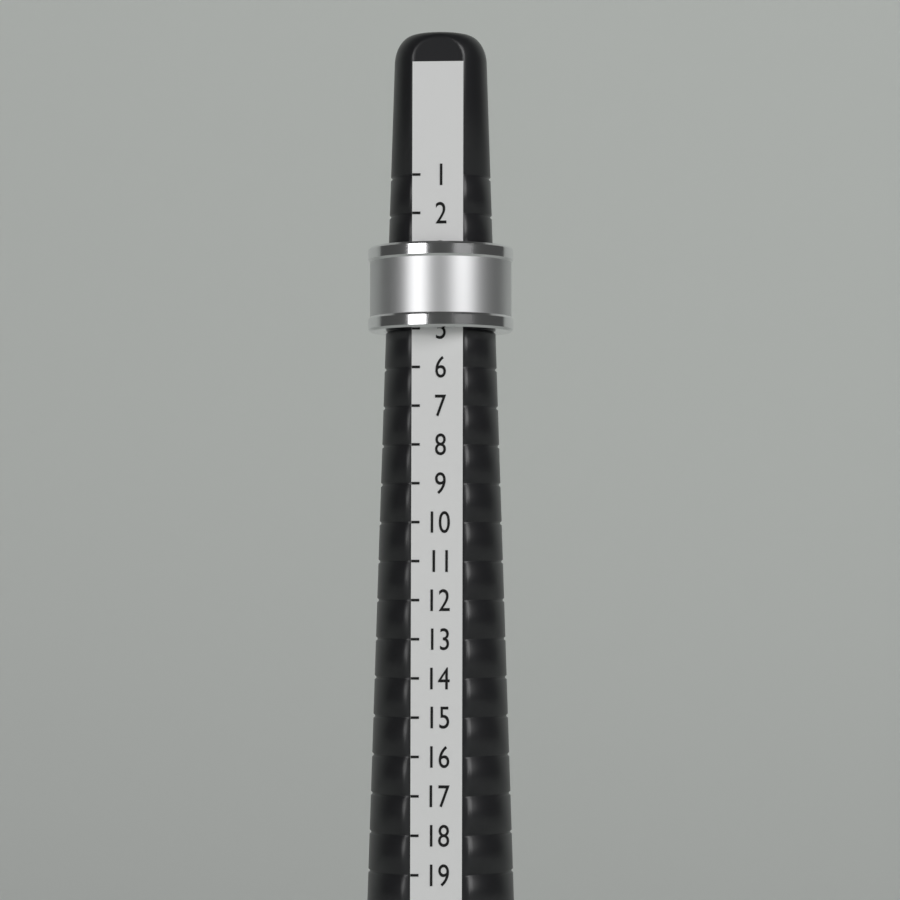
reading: 5 (no unit)
